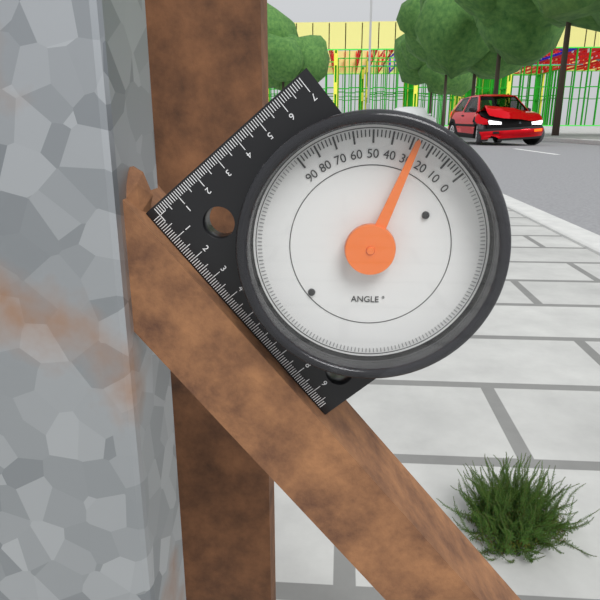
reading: 28 °
